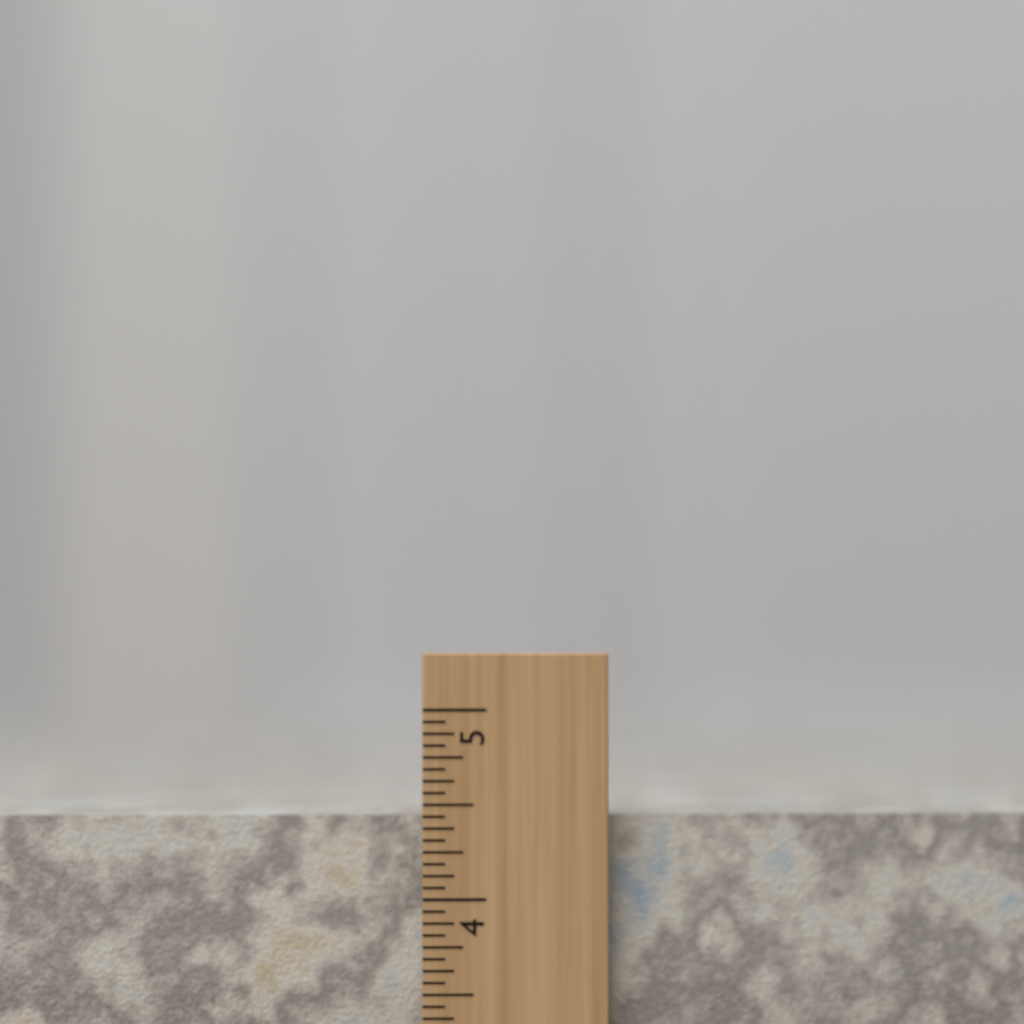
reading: 4.4375 inch
